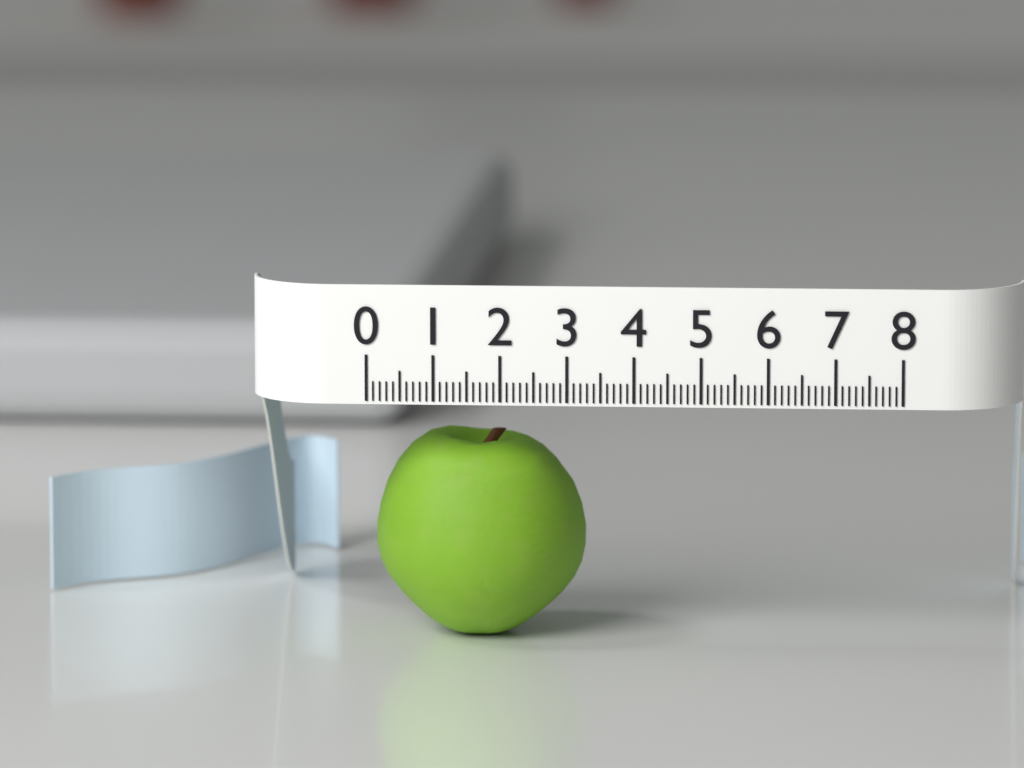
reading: 3.2 (no unit)
